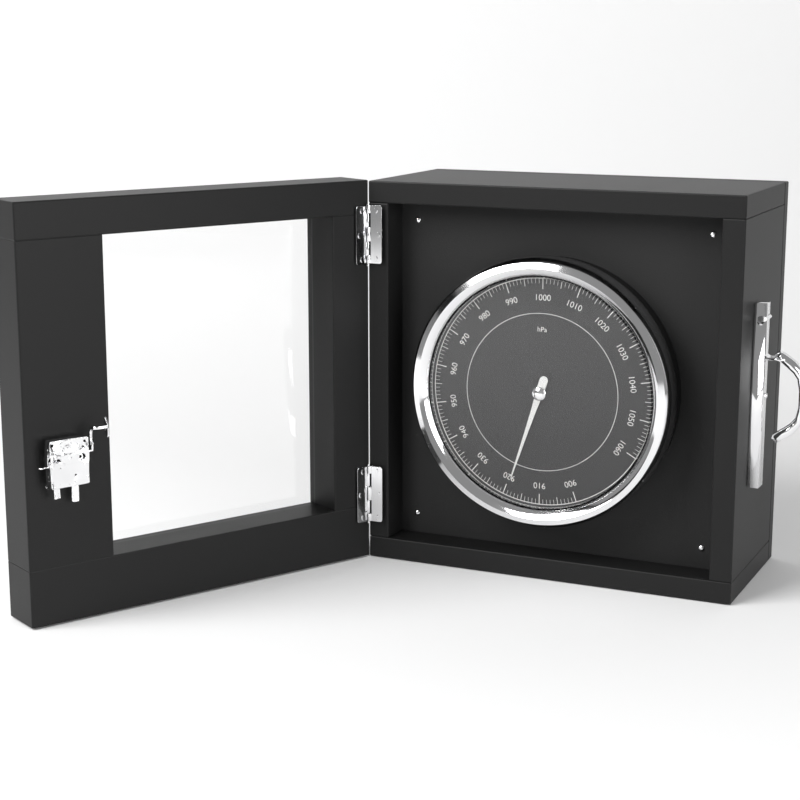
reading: 919 hPa
